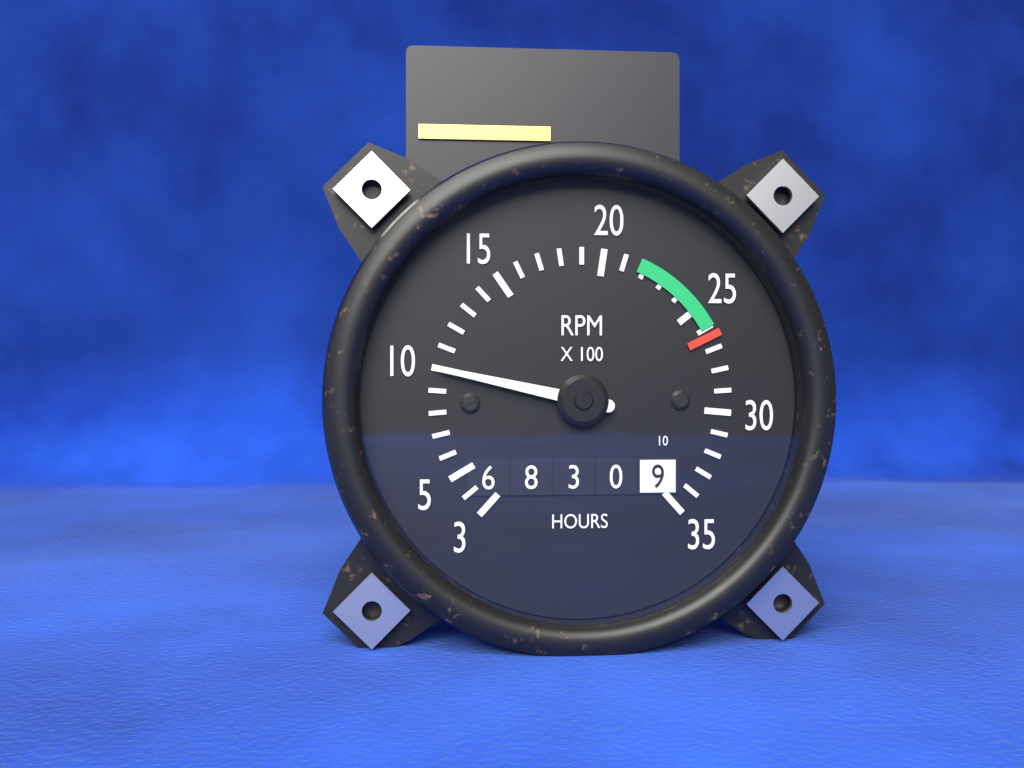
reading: 1000 RPM
